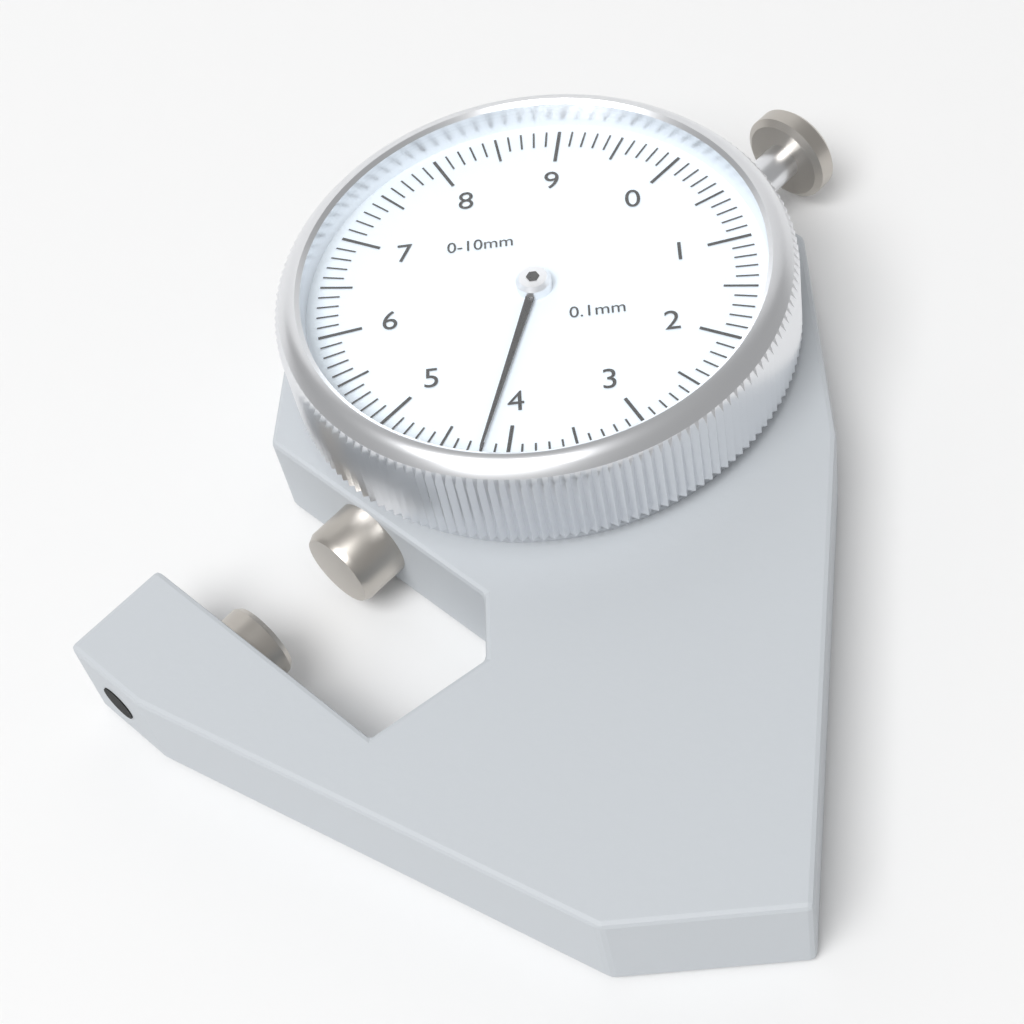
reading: 4.2 mm
